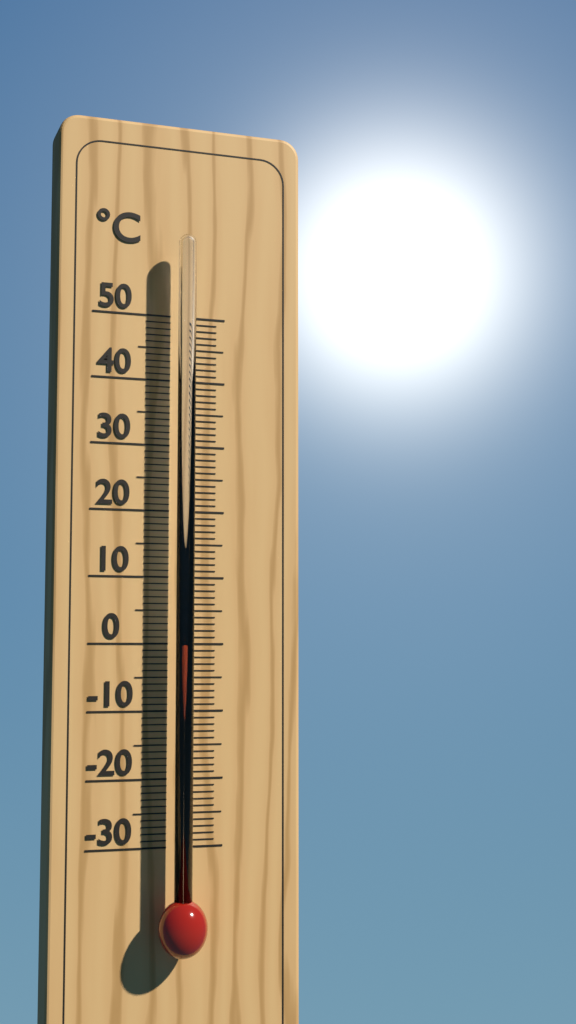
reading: 0 °C
